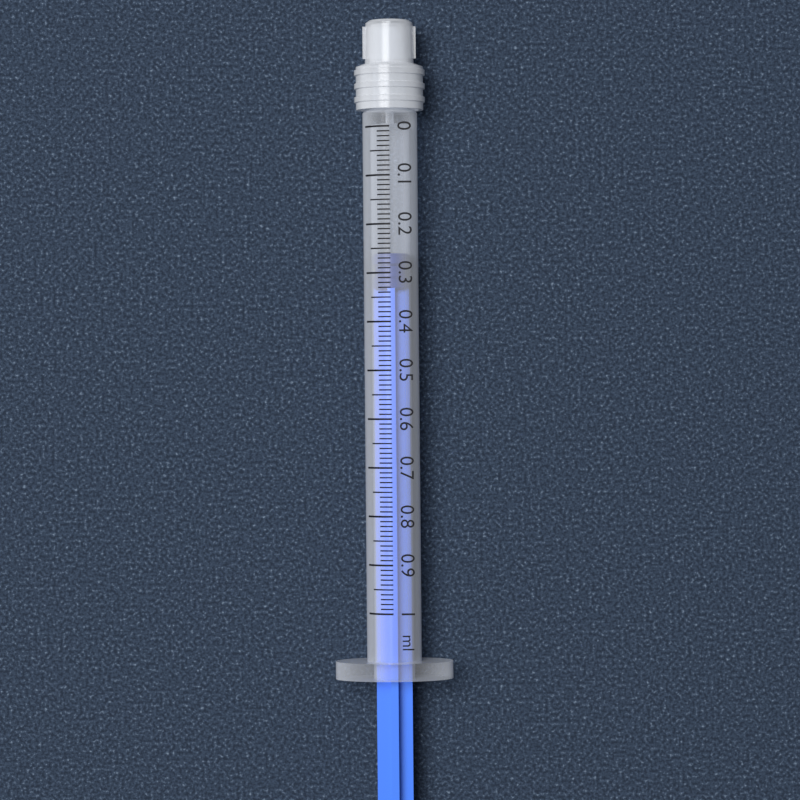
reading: 0.26 ml
